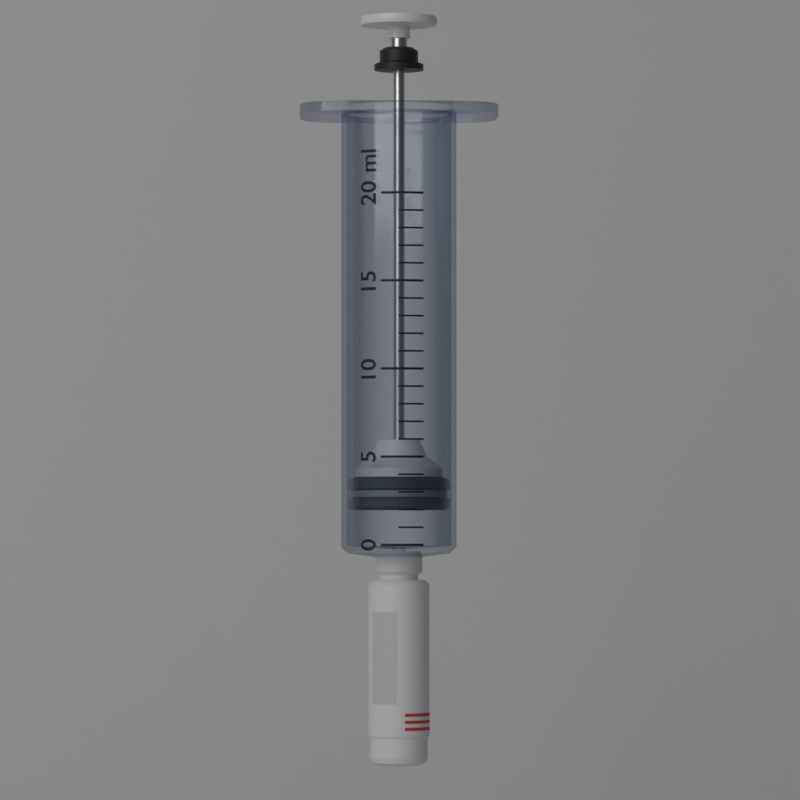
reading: 2 ml
